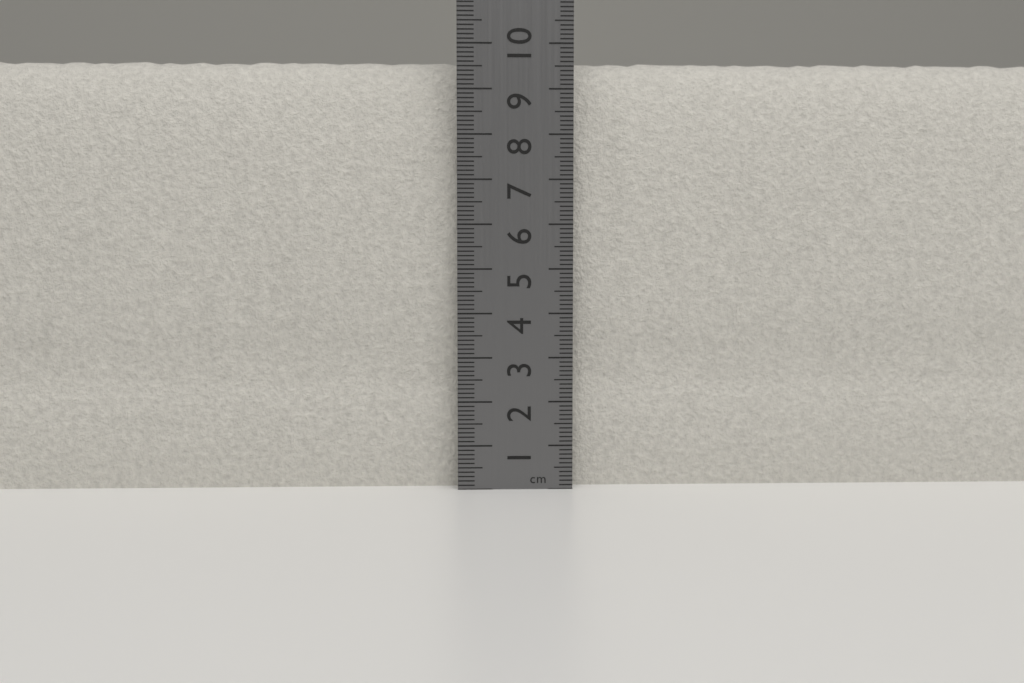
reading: 9.7 cm
